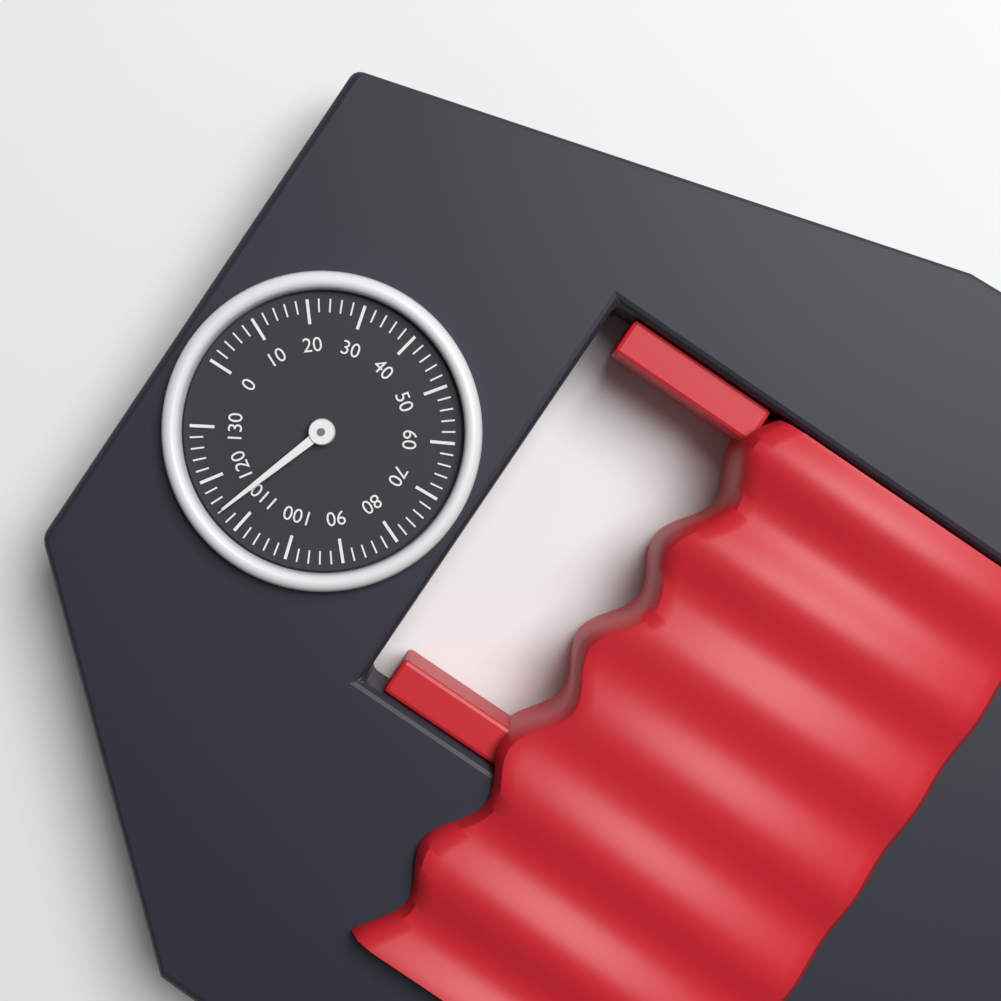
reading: 114 (no unit)
